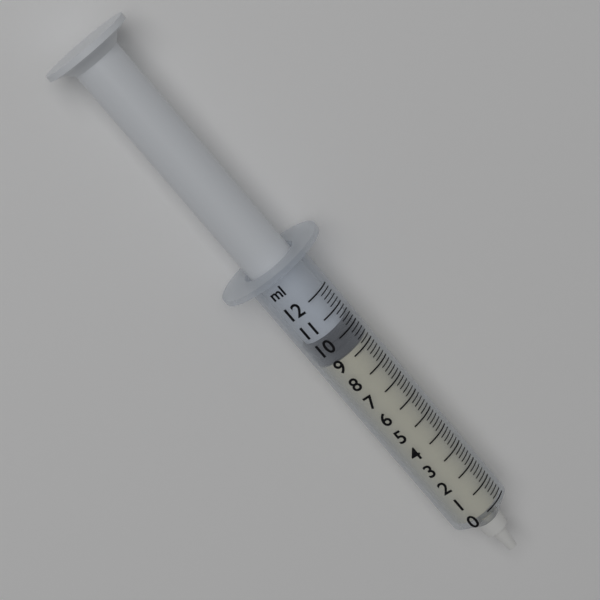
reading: 9.2 ml
